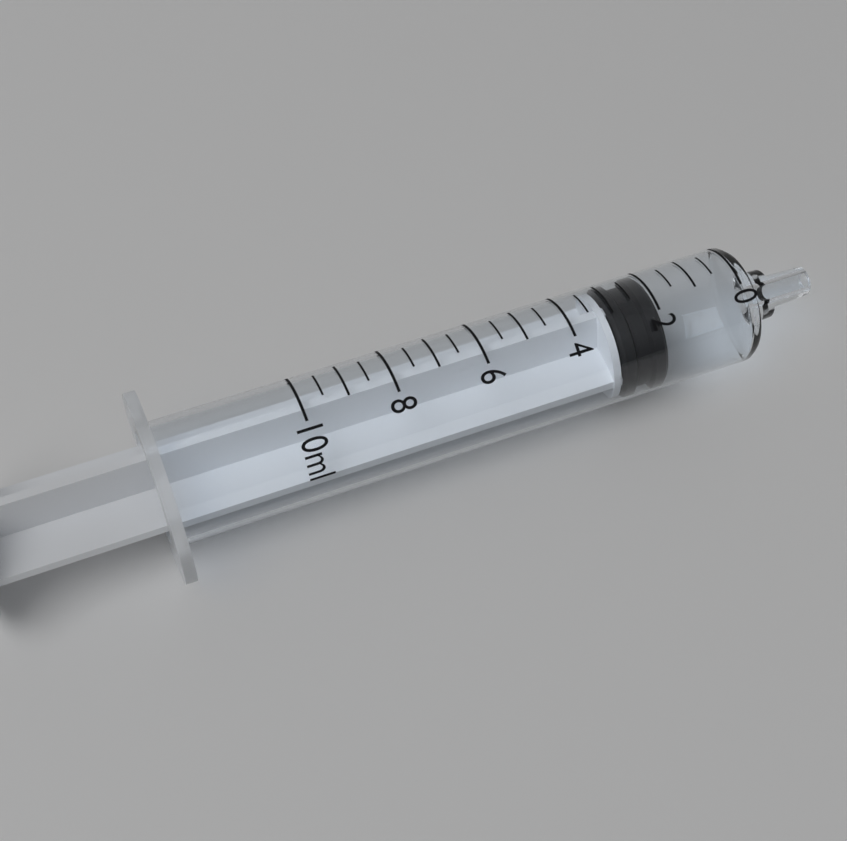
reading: 2.0 ml
